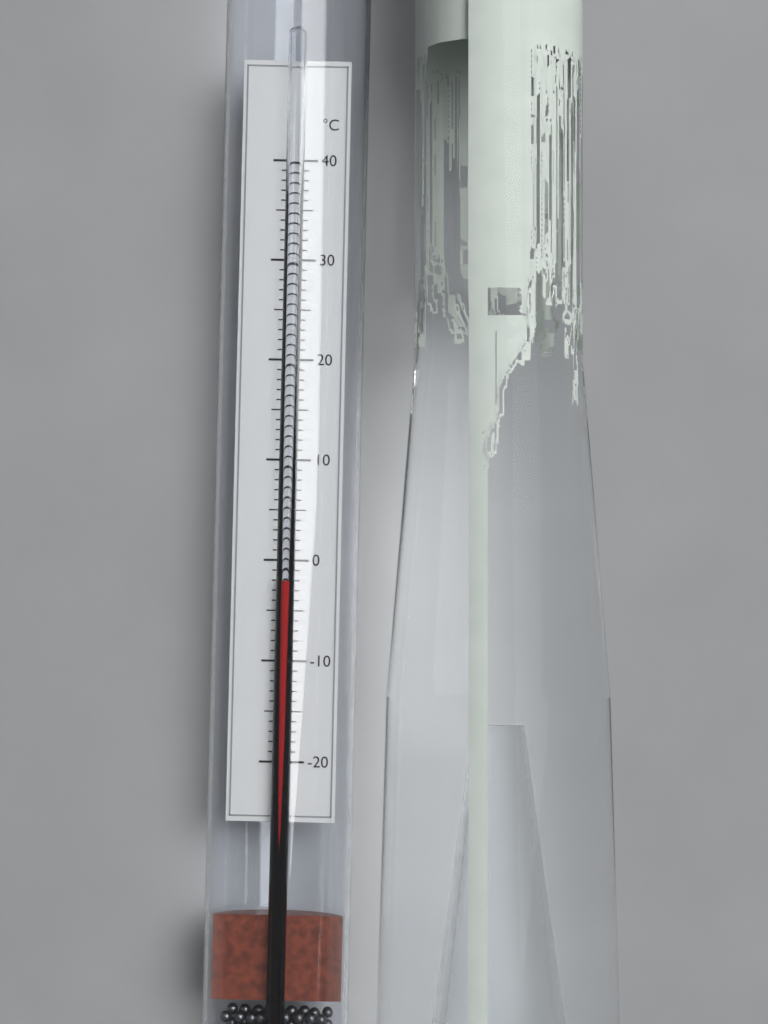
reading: -2 °C
